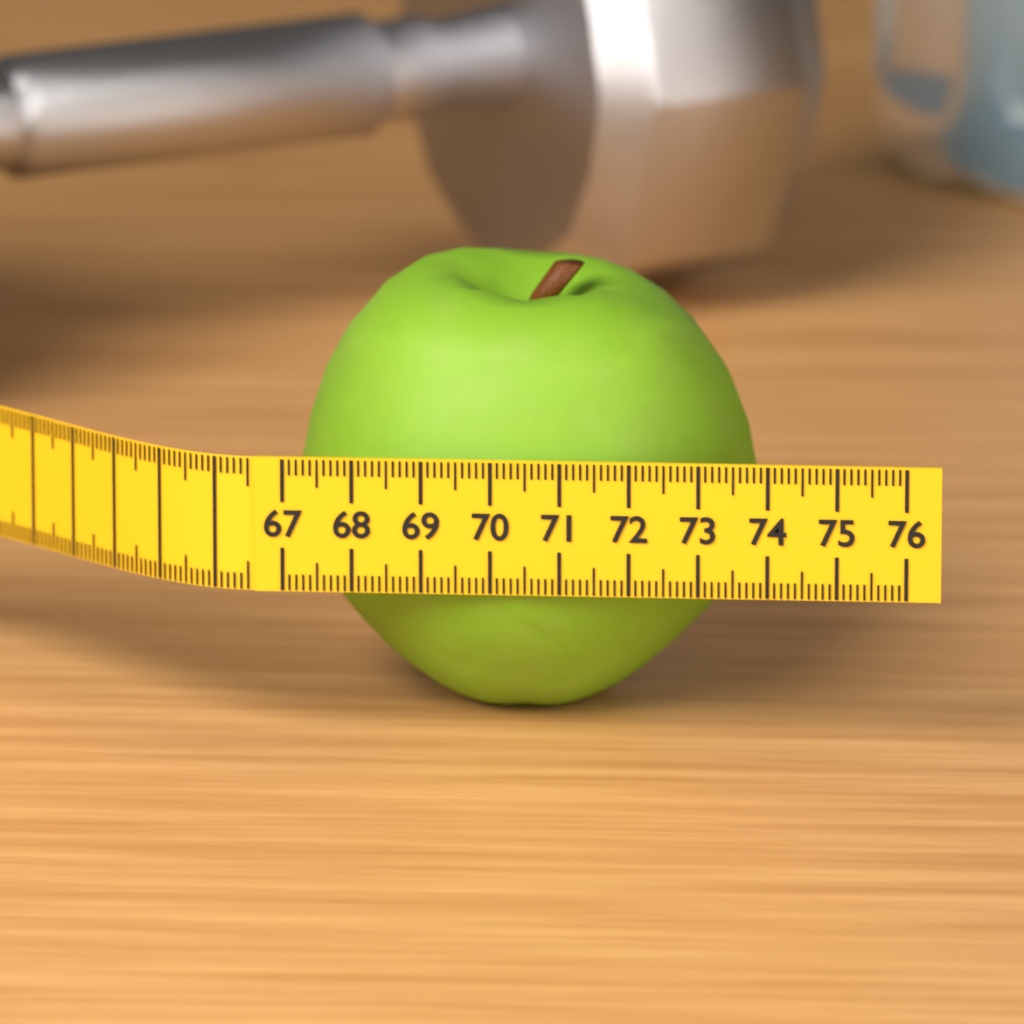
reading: 73.7 (no unit)
